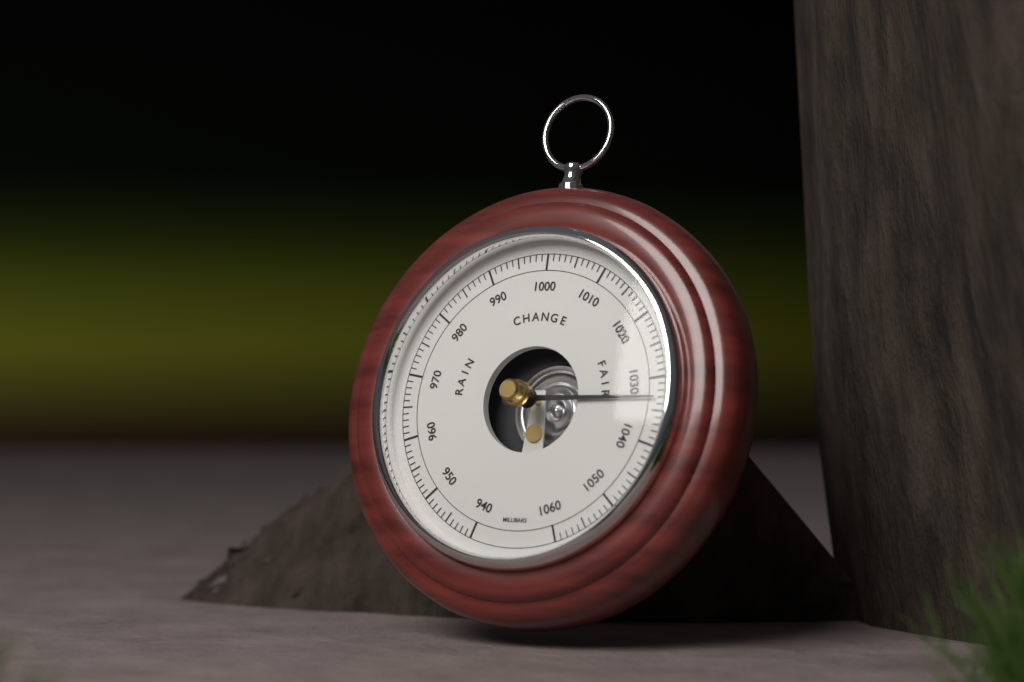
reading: 1033 mbar
